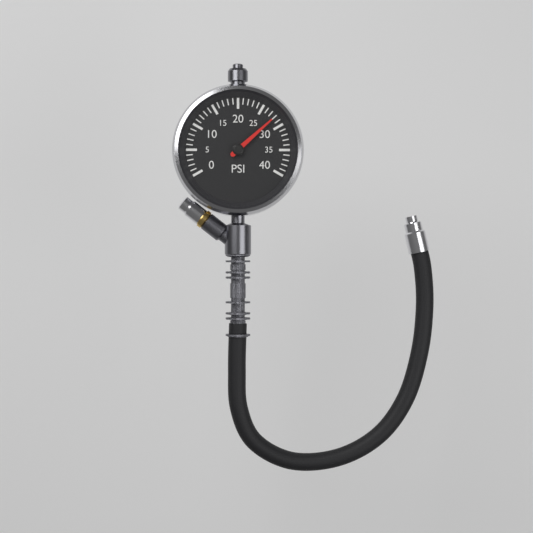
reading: 28 psi
